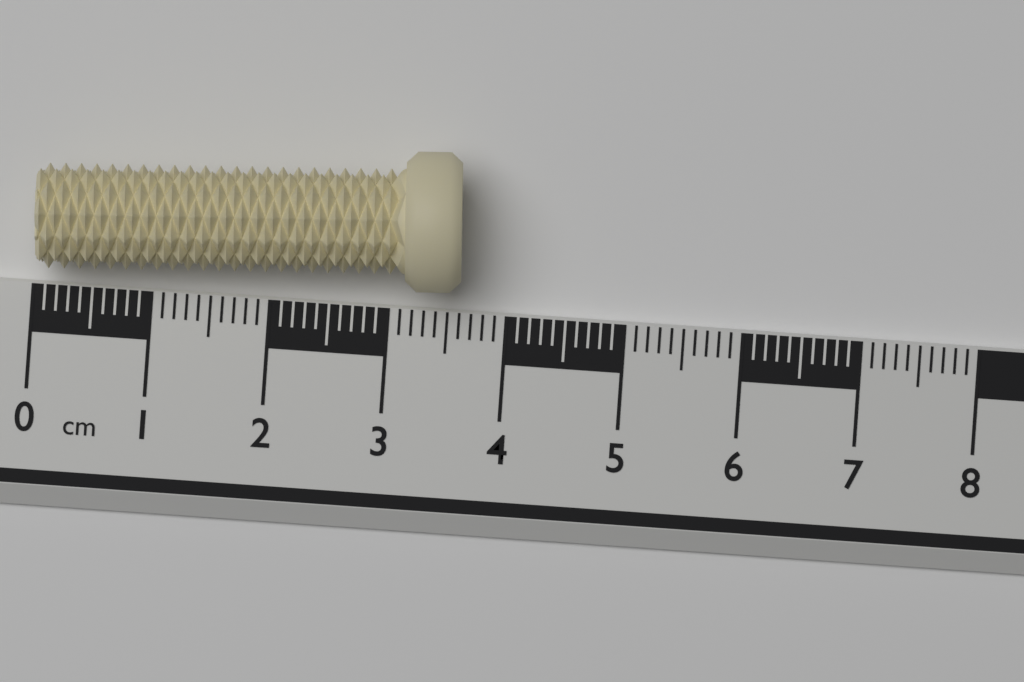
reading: 3.6 cm
